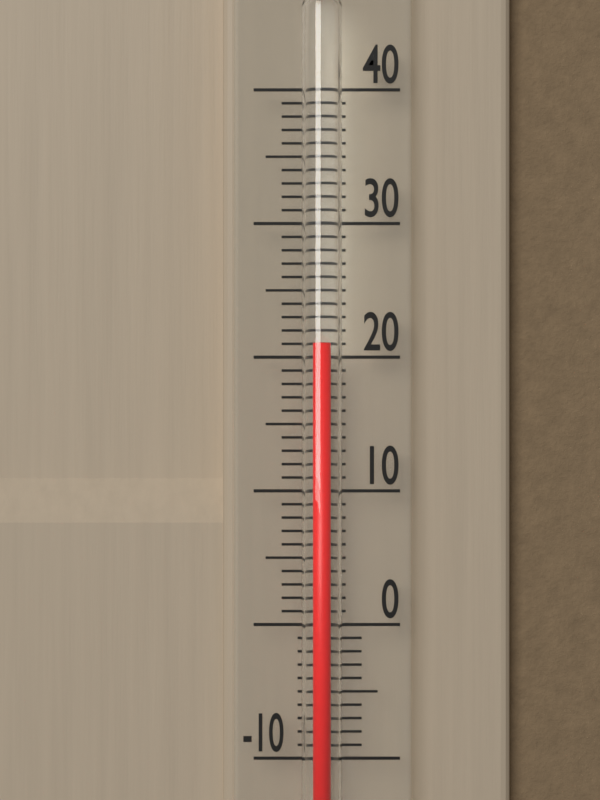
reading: 21 (no unit)
